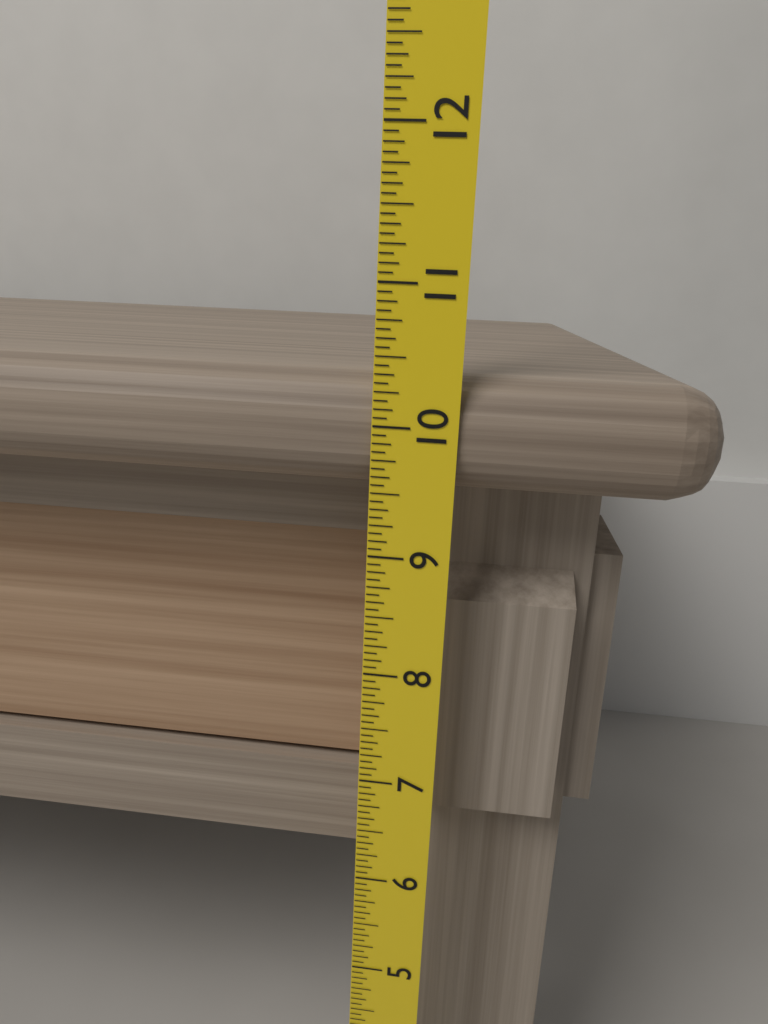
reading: 10.3750 (no unit)
